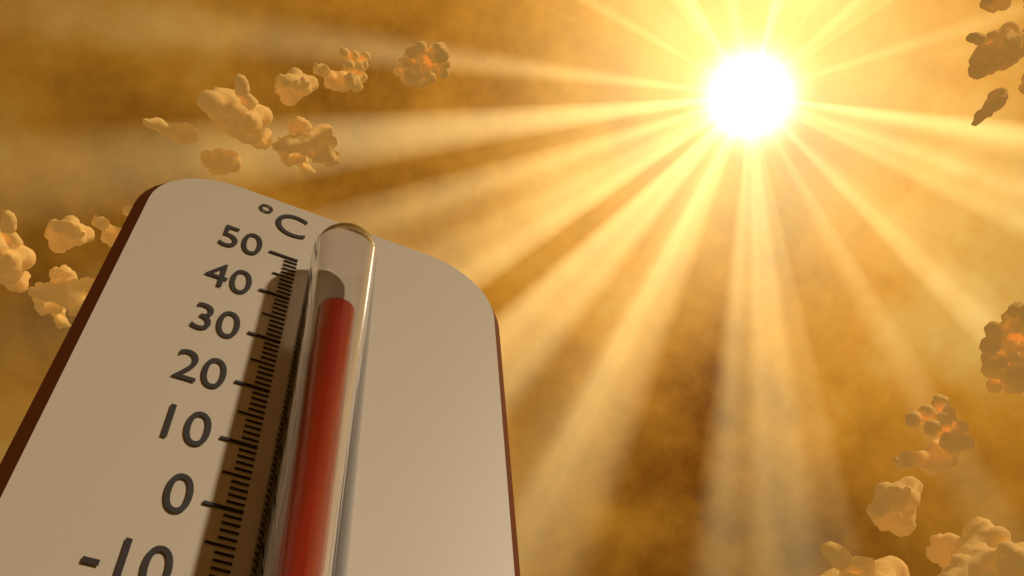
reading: 33 °C
